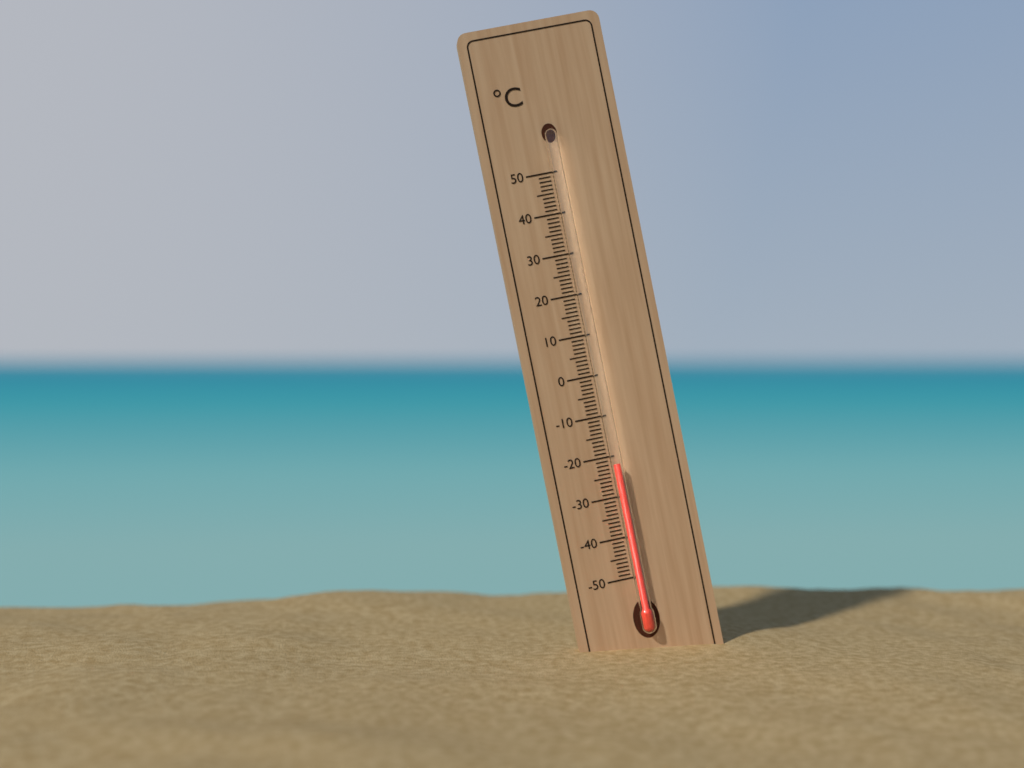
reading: -22 °C
